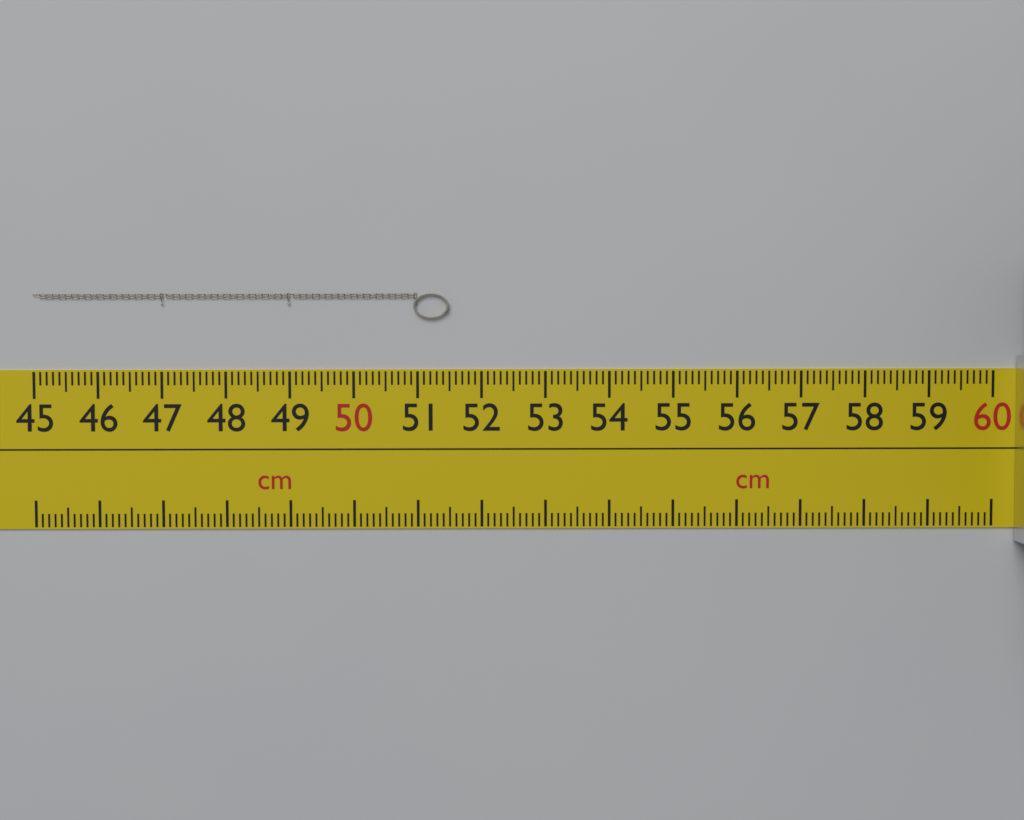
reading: 51.5 cm
